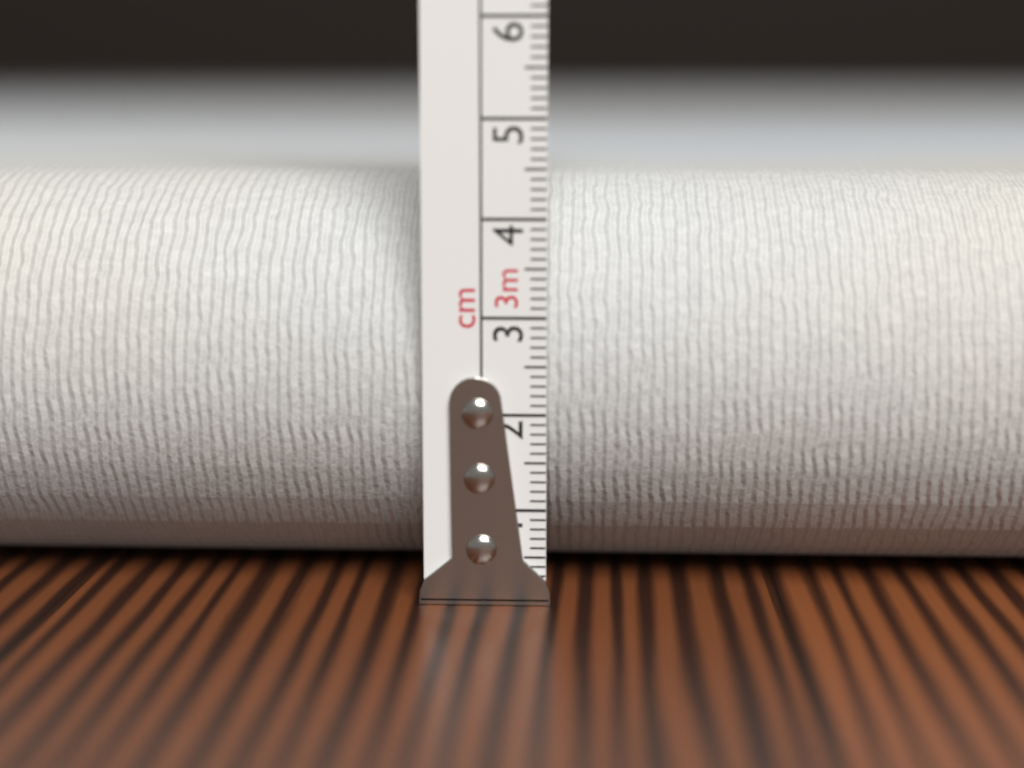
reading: 4.4 cm
